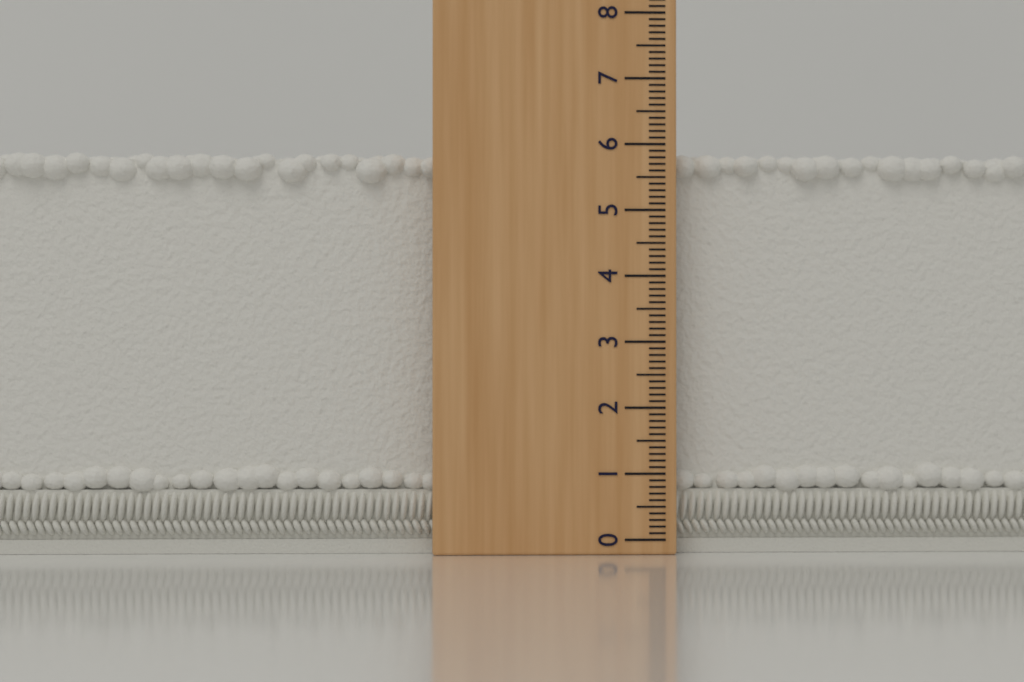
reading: 5.9 (no unit)
